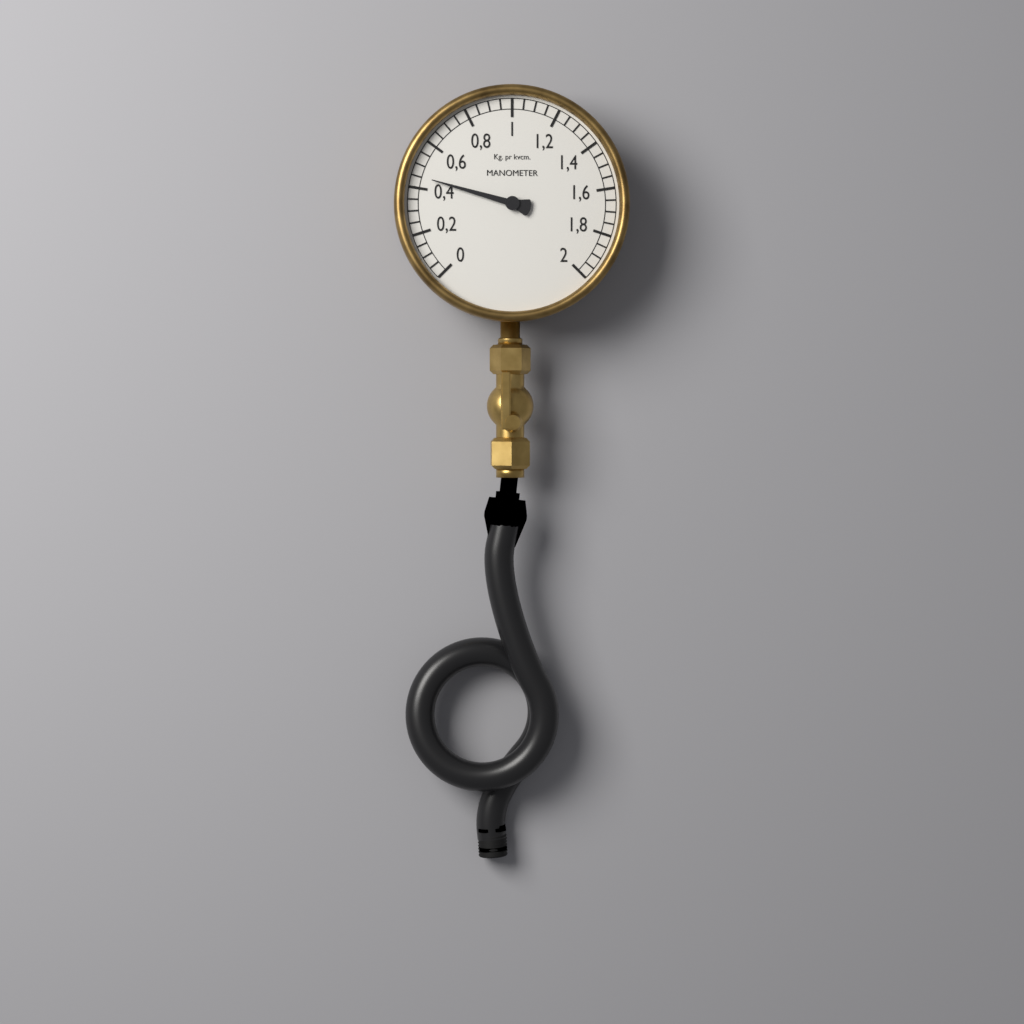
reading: 0.45 kg/cm²
